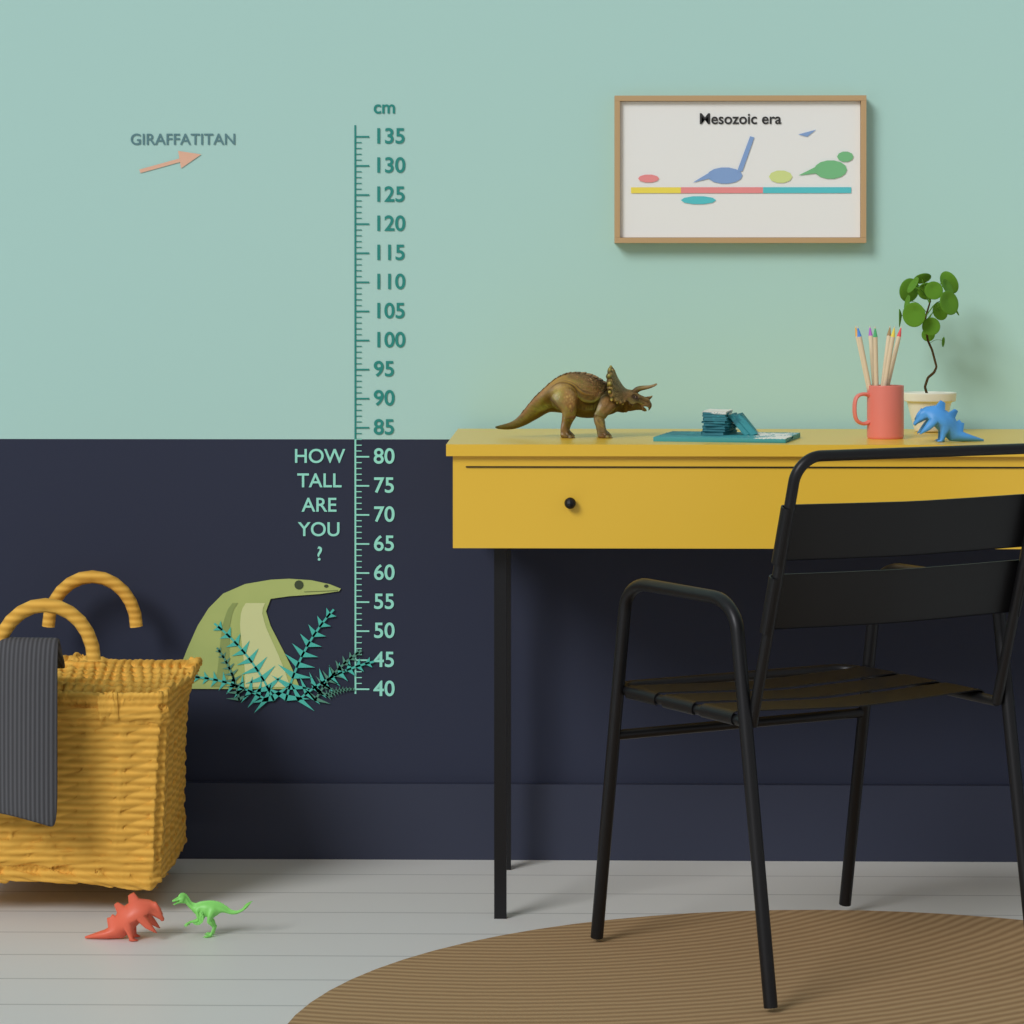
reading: 59 cm
